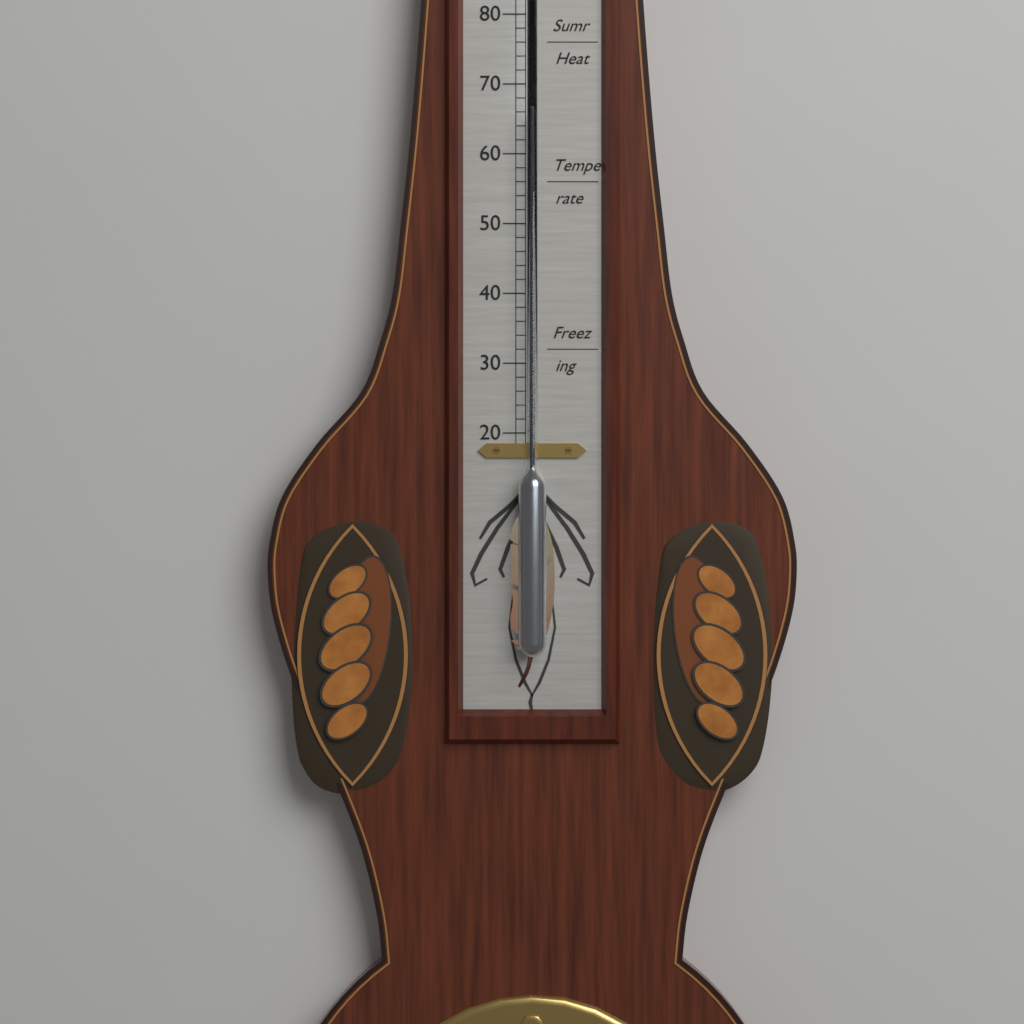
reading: 66 (no unit)
